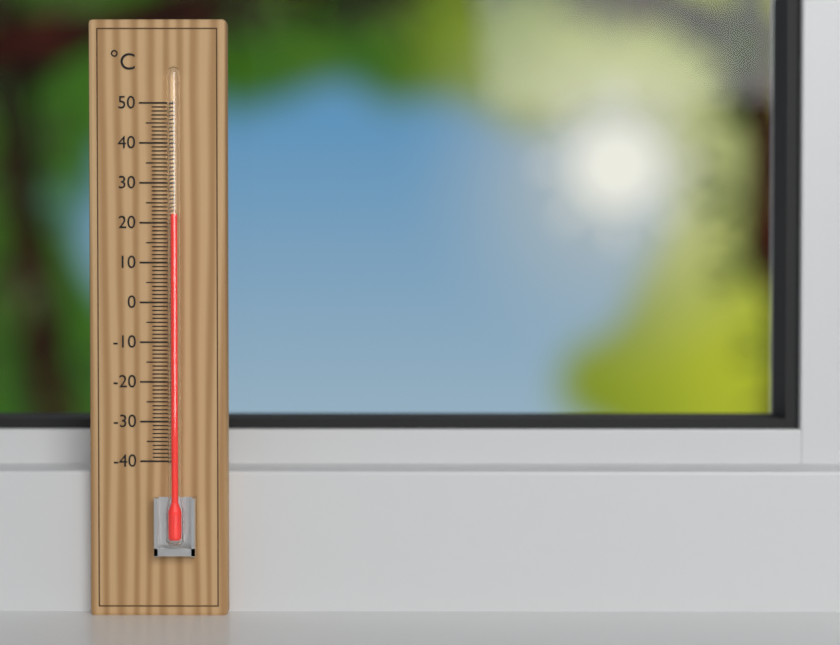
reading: 22 °C
